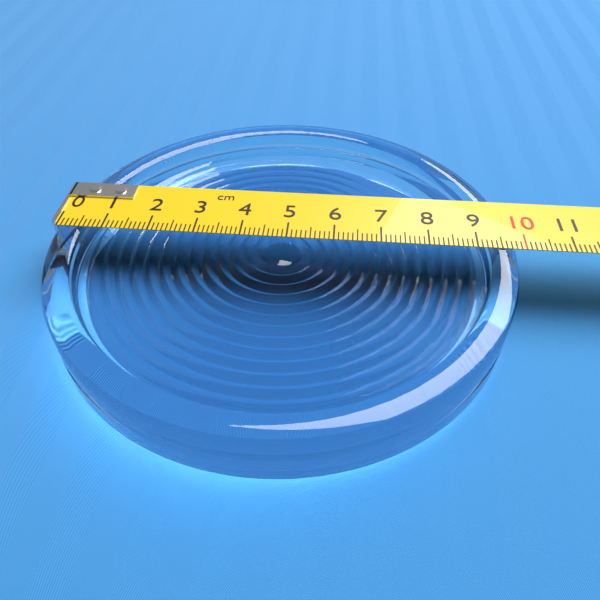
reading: 9.8 cm
